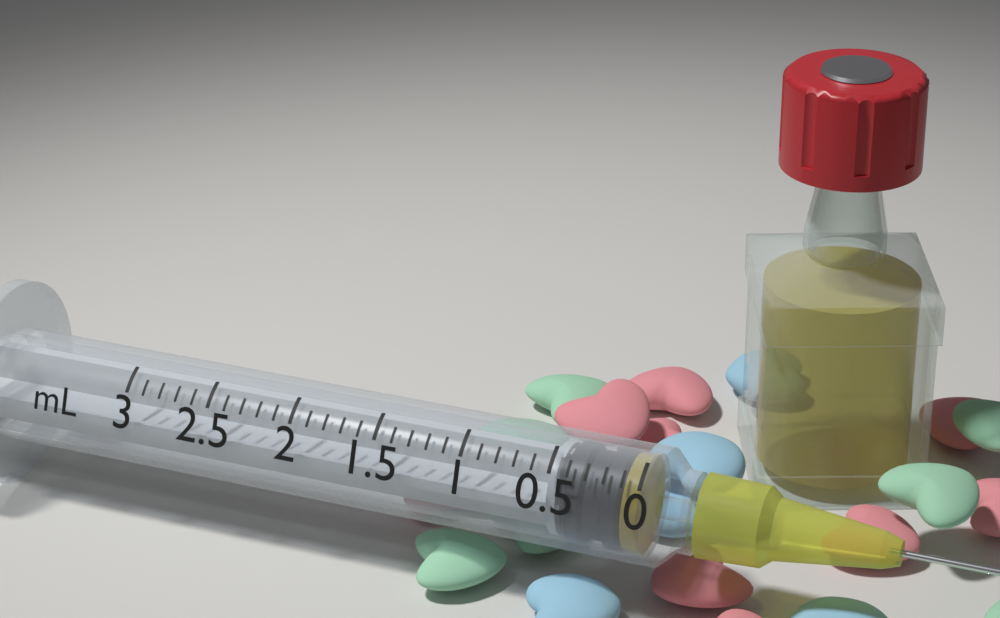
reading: 0.1 mL
